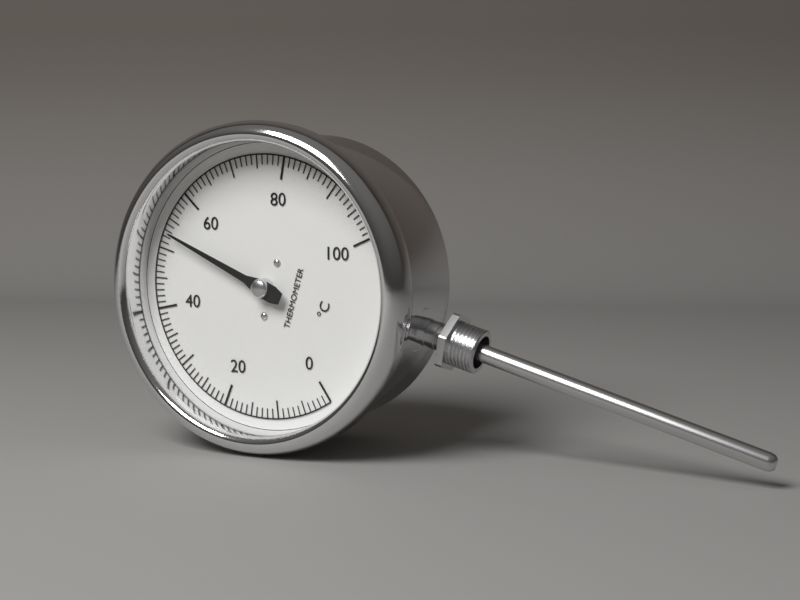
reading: 53 °C
